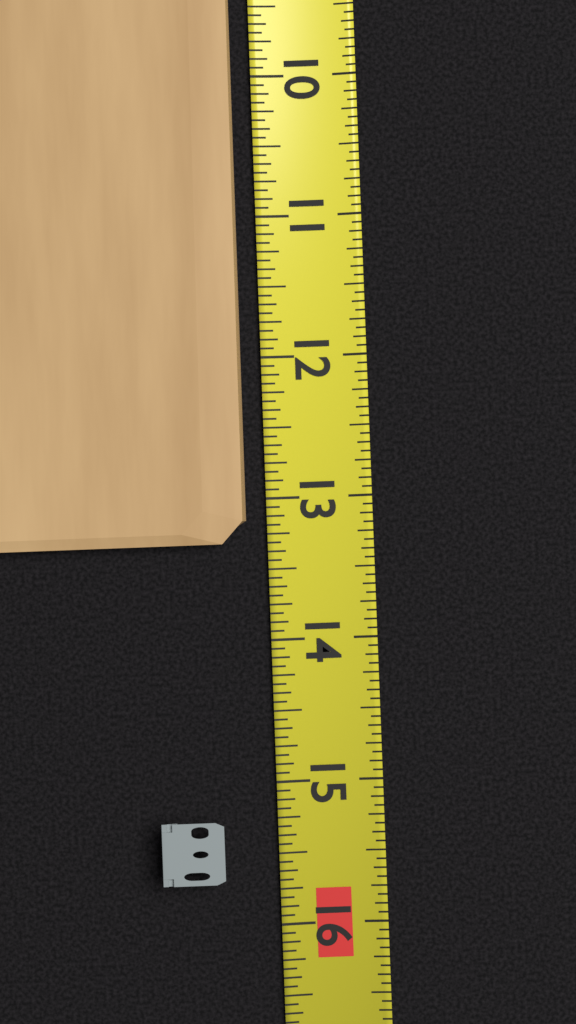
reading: 13.3125 (no unit)
